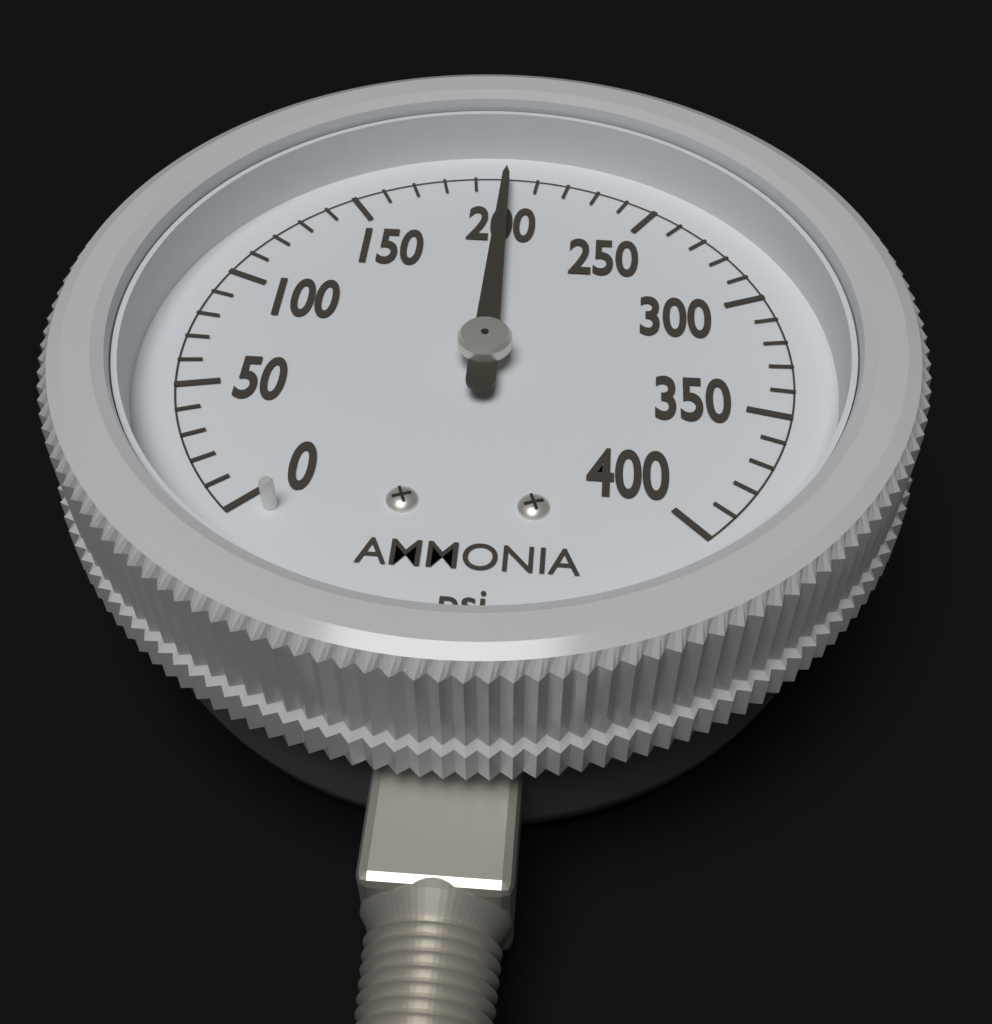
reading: 200 psi
